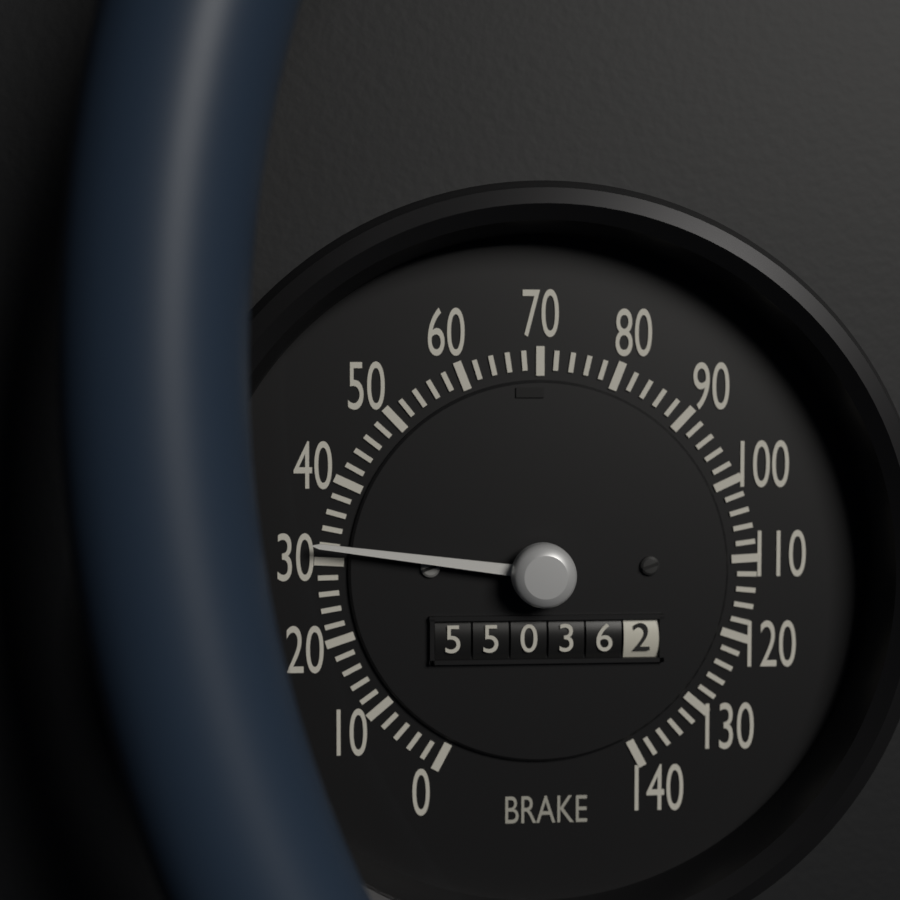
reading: 32 (no unit)
